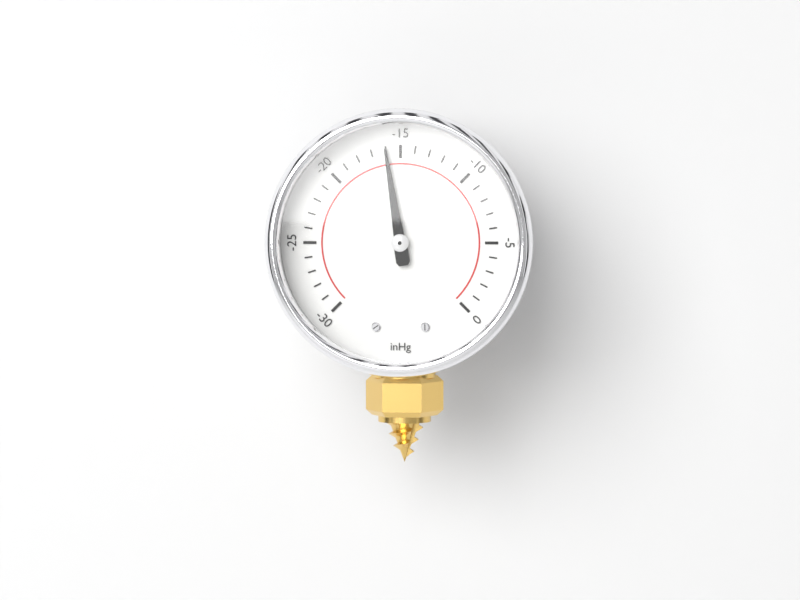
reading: -16 inHg
